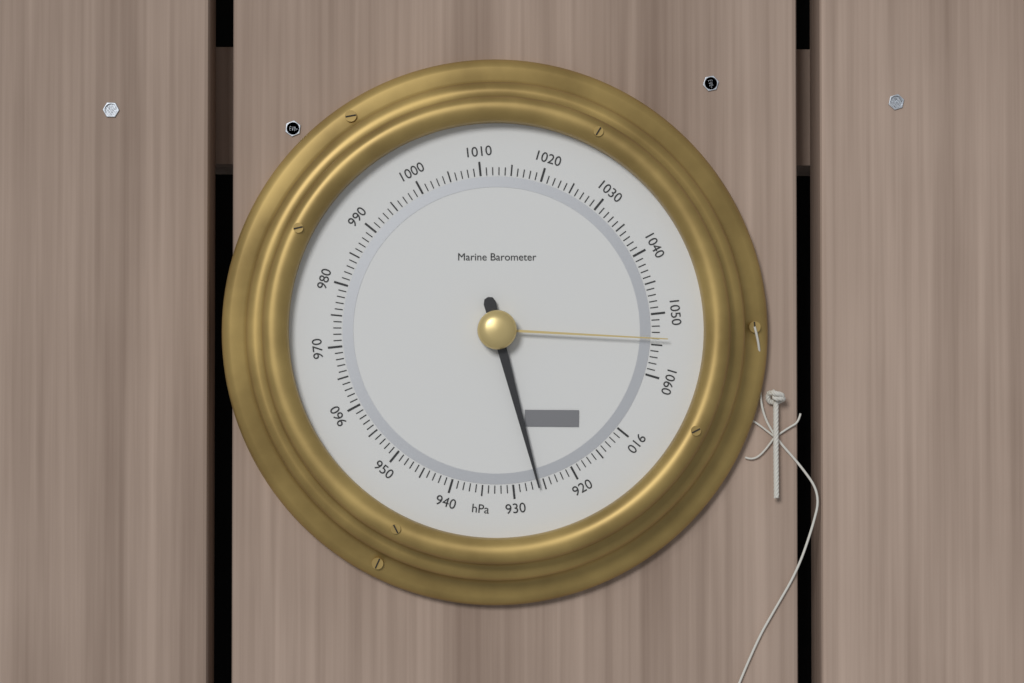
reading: 926 hPa
